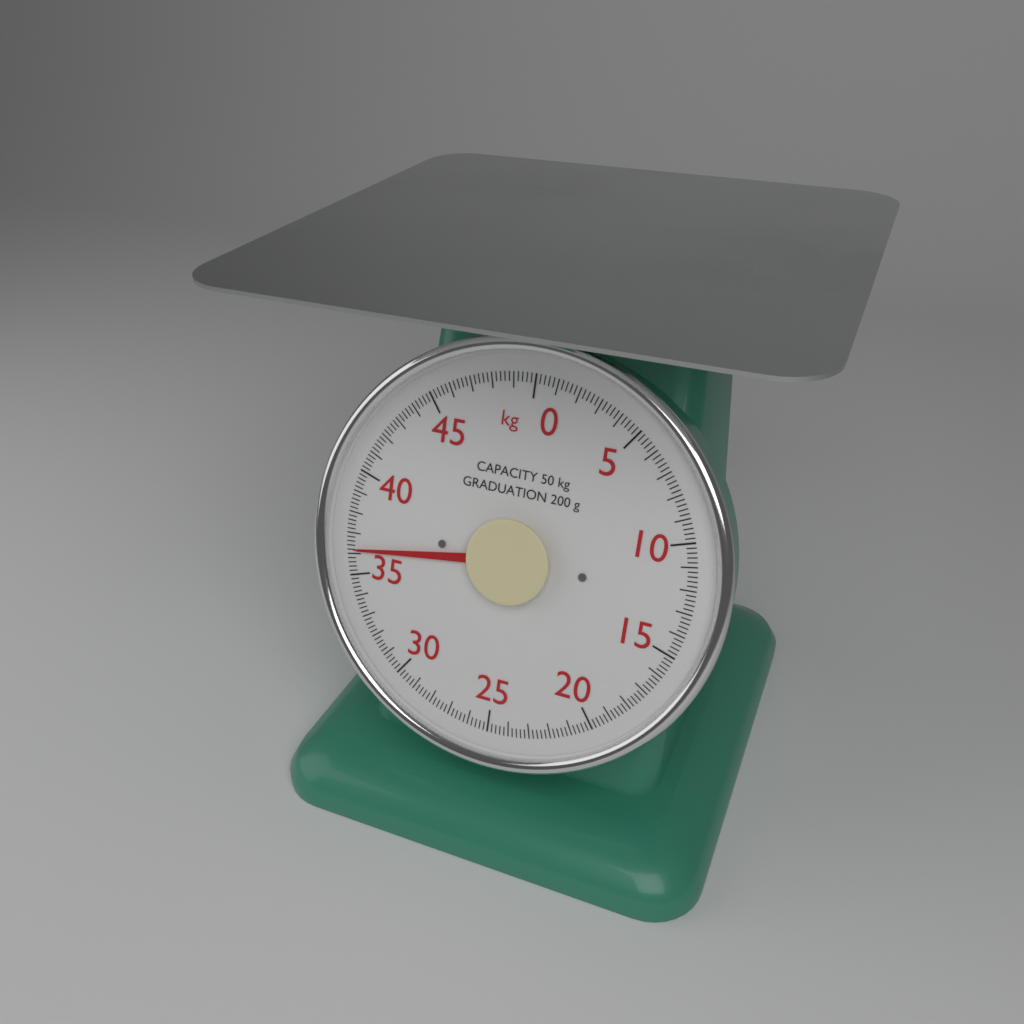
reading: 36.2 kg
